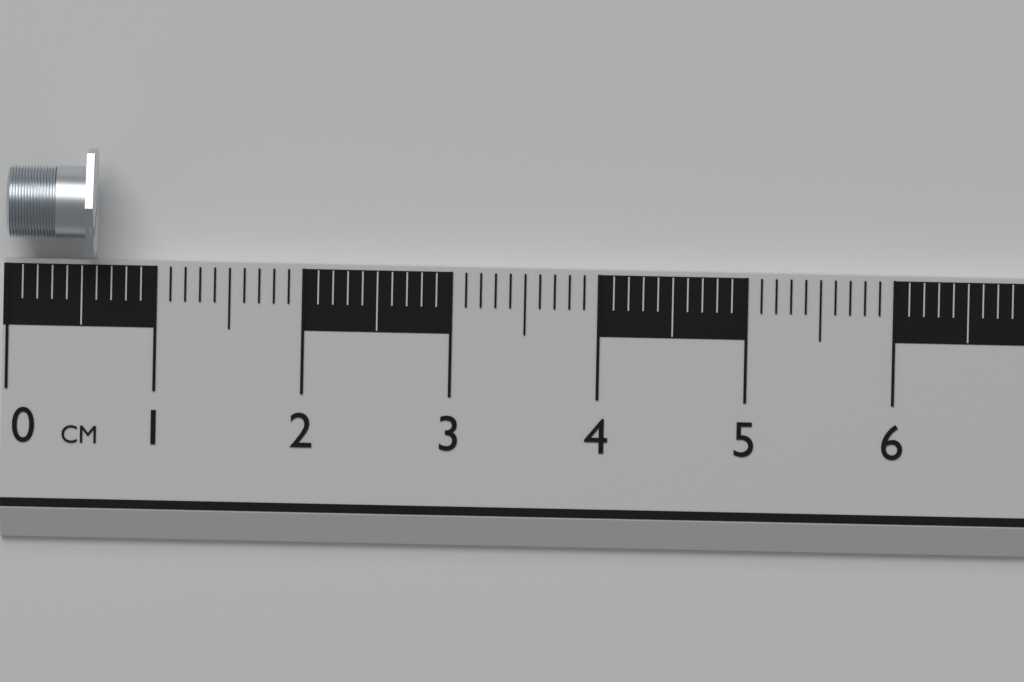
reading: 0.6 cm
